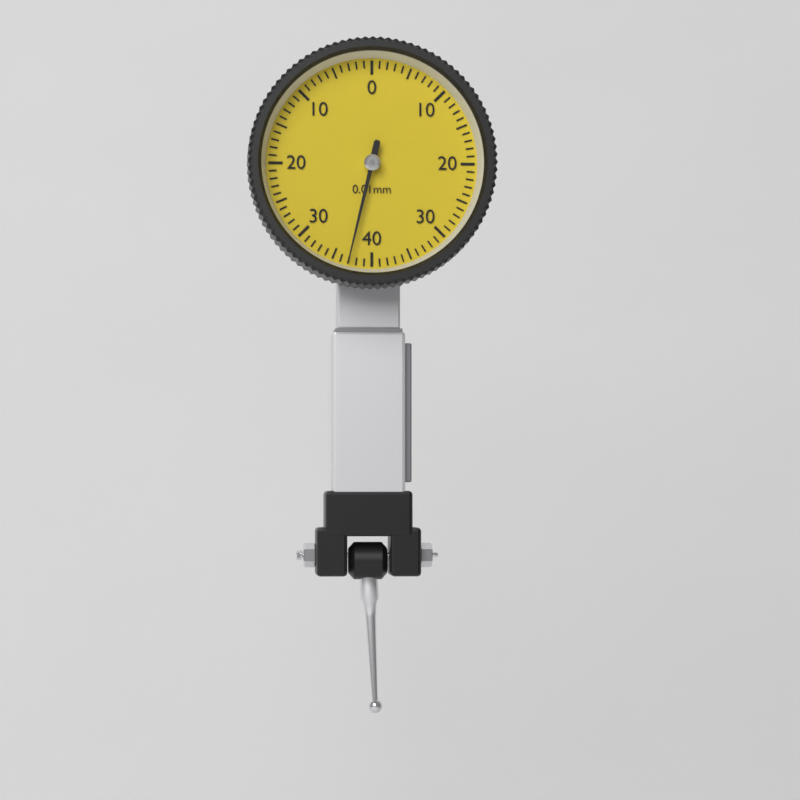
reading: 0.37 mm
